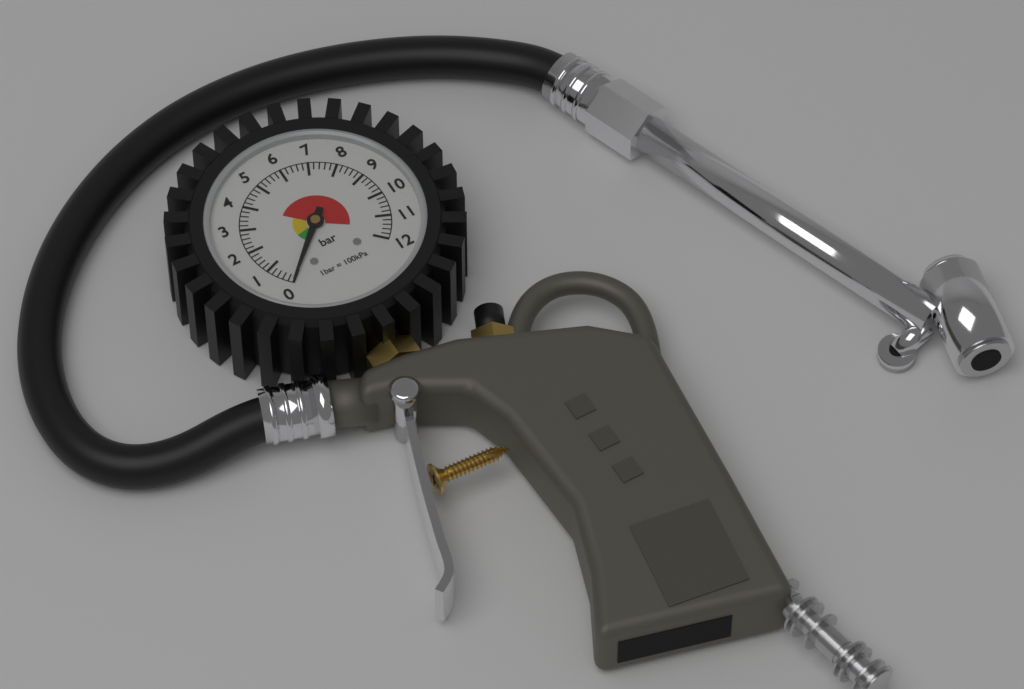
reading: 0.0 bar
